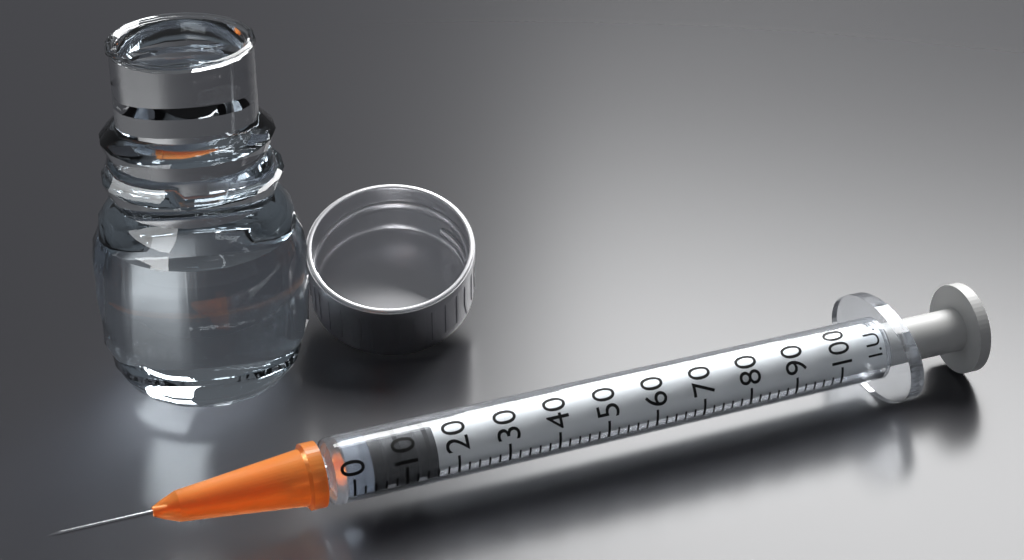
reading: 4 I.U.
